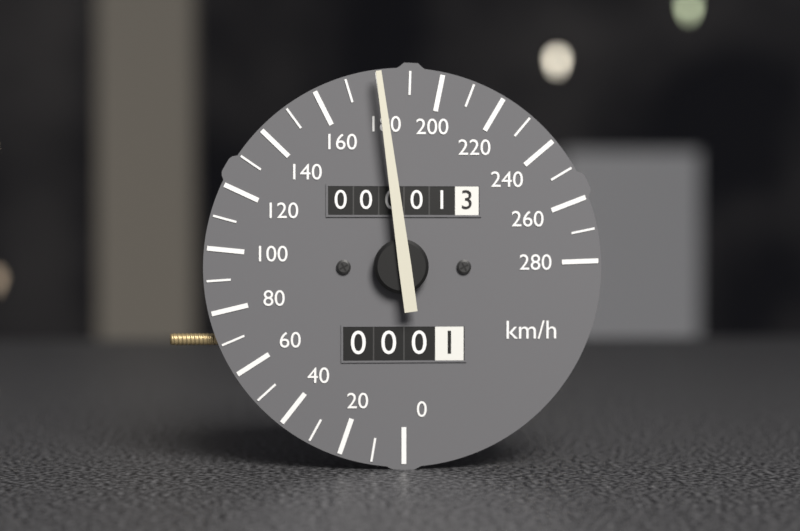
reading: 180 km/h
